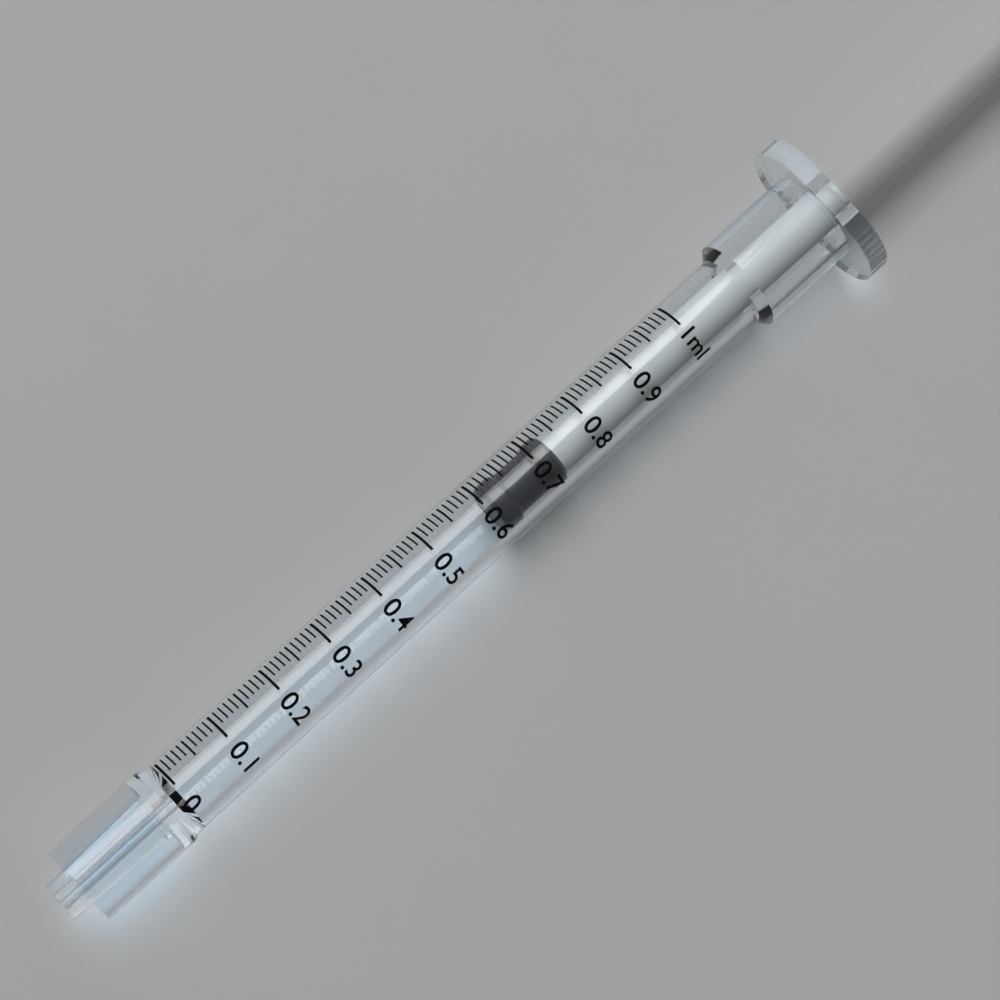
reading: 0.61 ml
